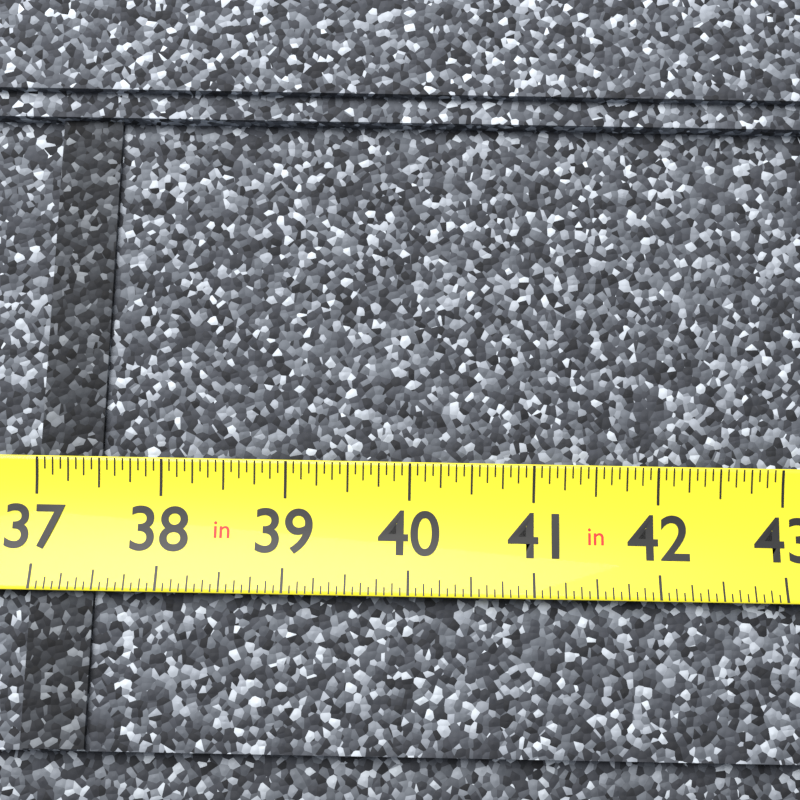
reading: 37.5000 in
